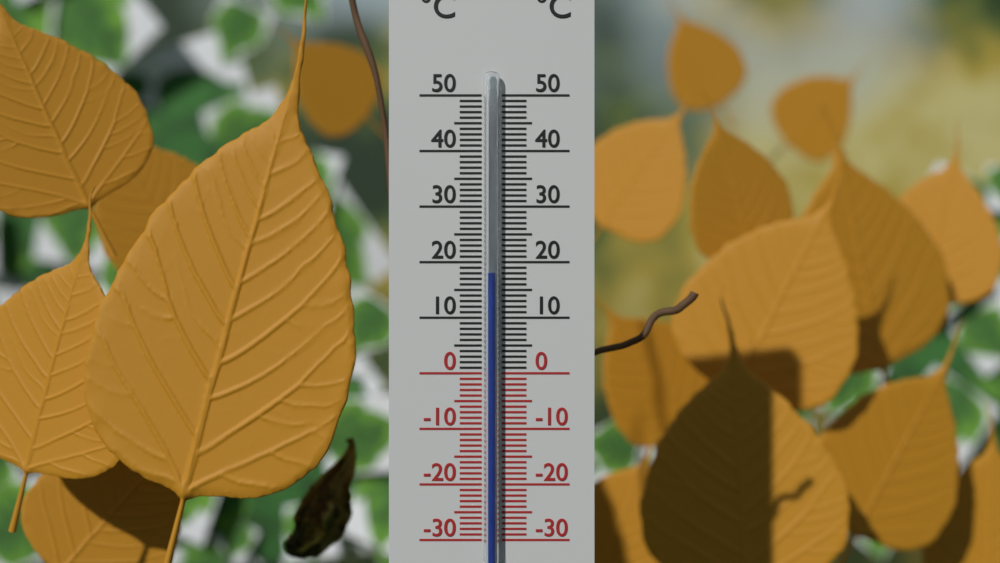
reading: 18 °C
